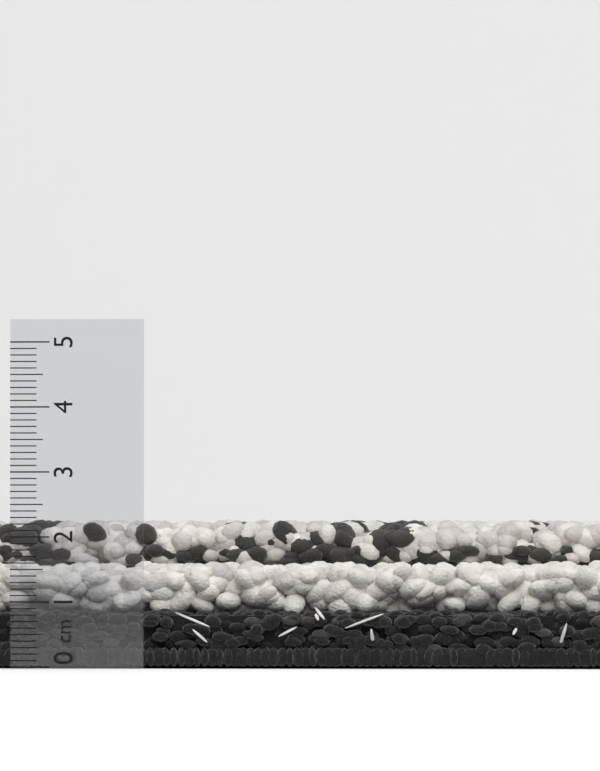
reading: 2.3 cm
